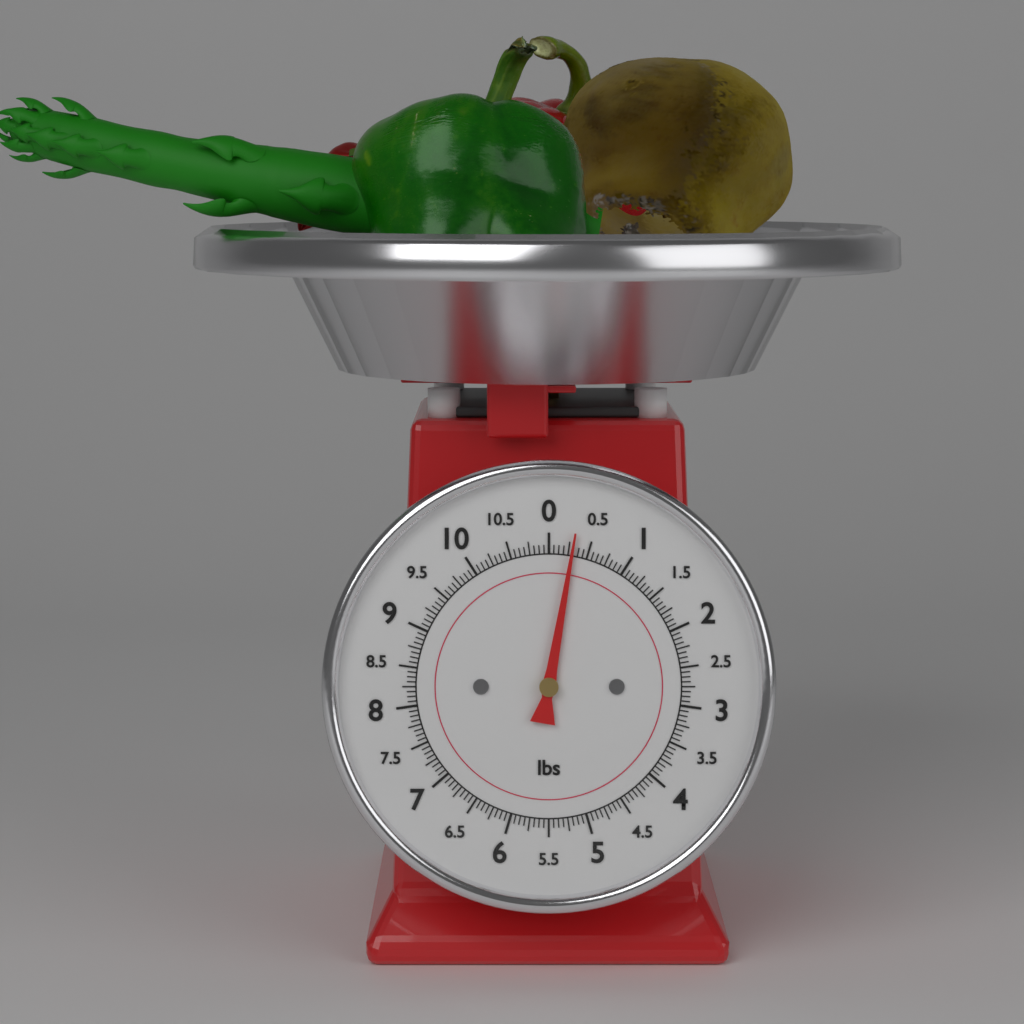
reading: 0.3000 lbs
